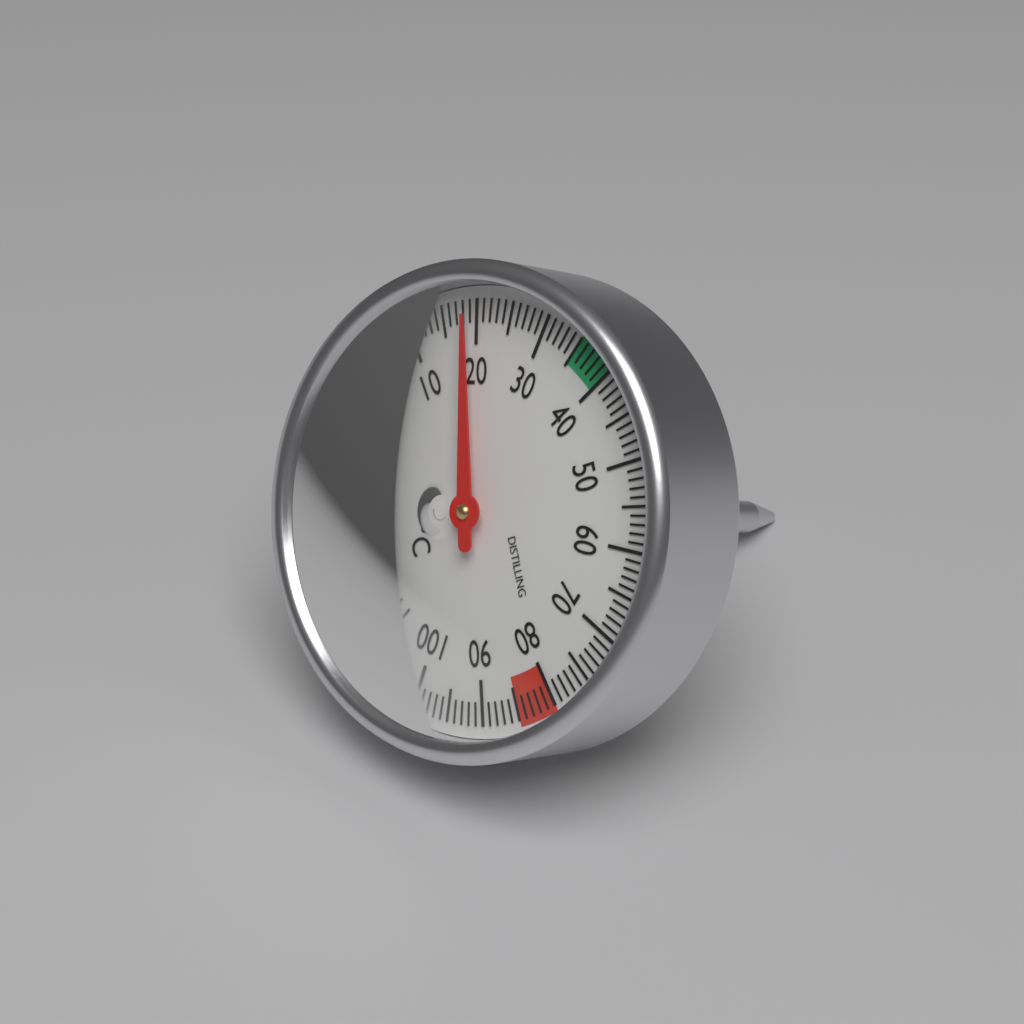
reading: 19 °C
